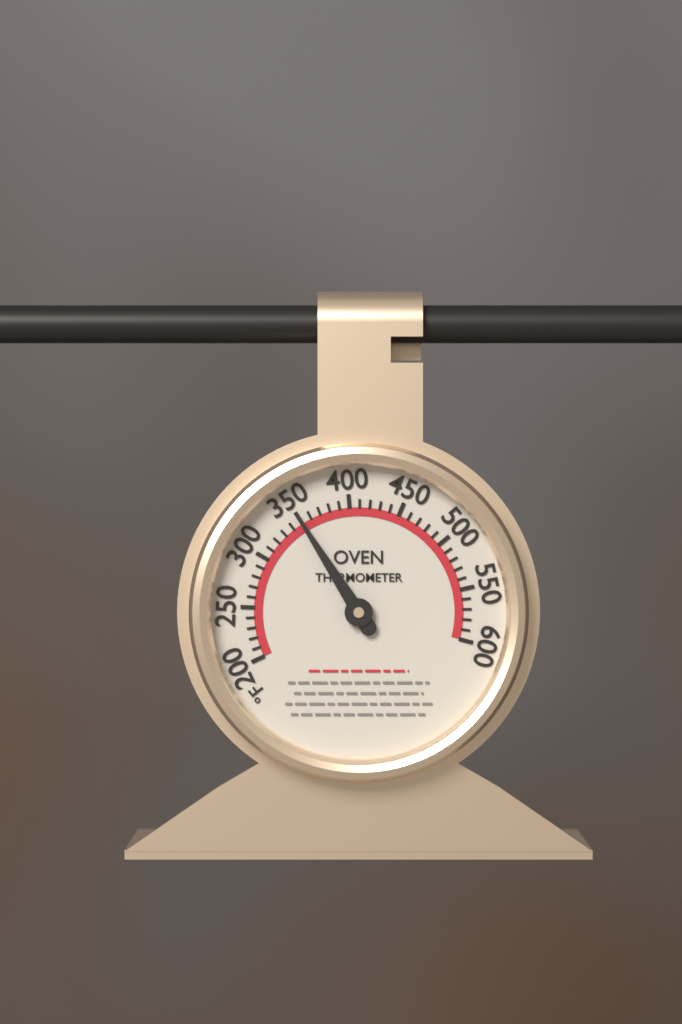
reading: 350 °F
